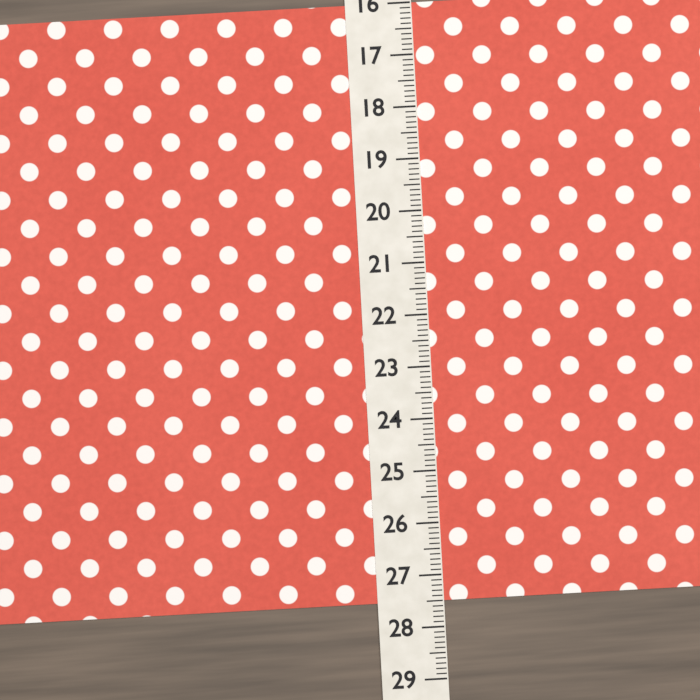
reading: 27.5 (no unit)
